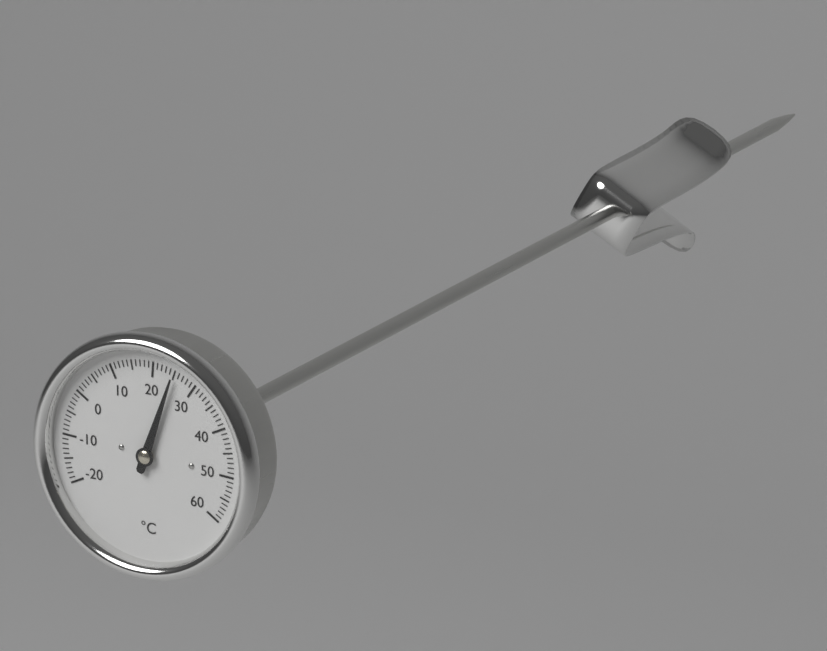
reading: 25 °C
